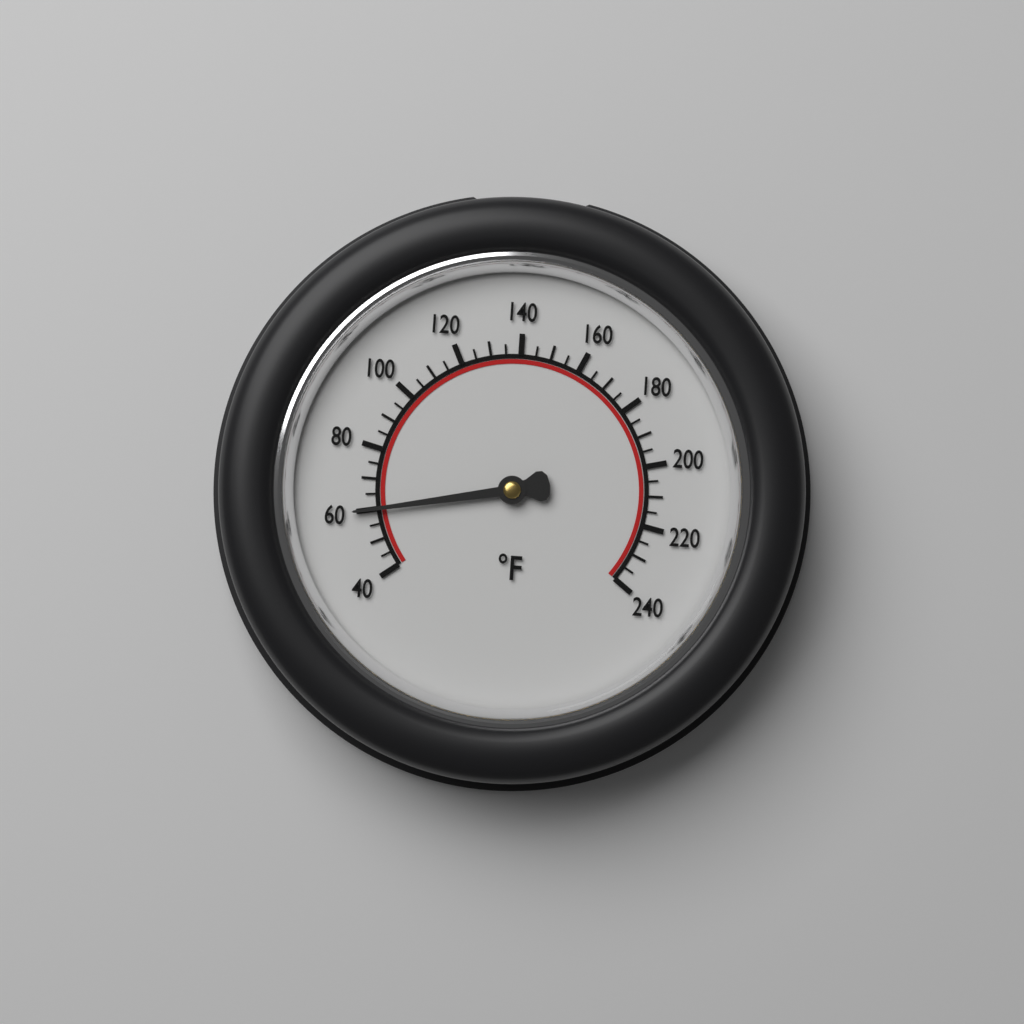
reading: 60 °F
